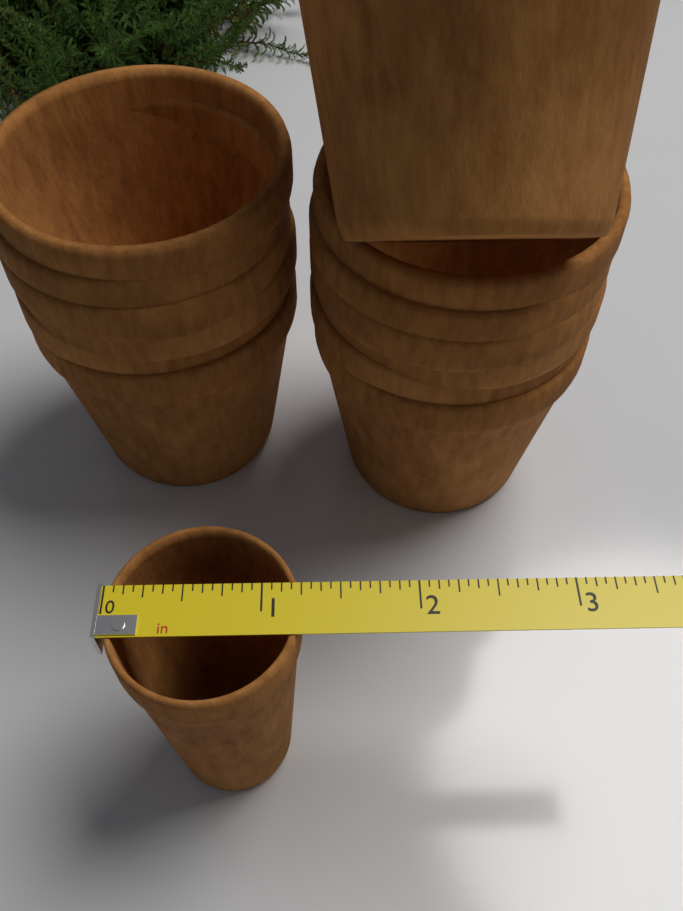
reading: 1.2500 in
